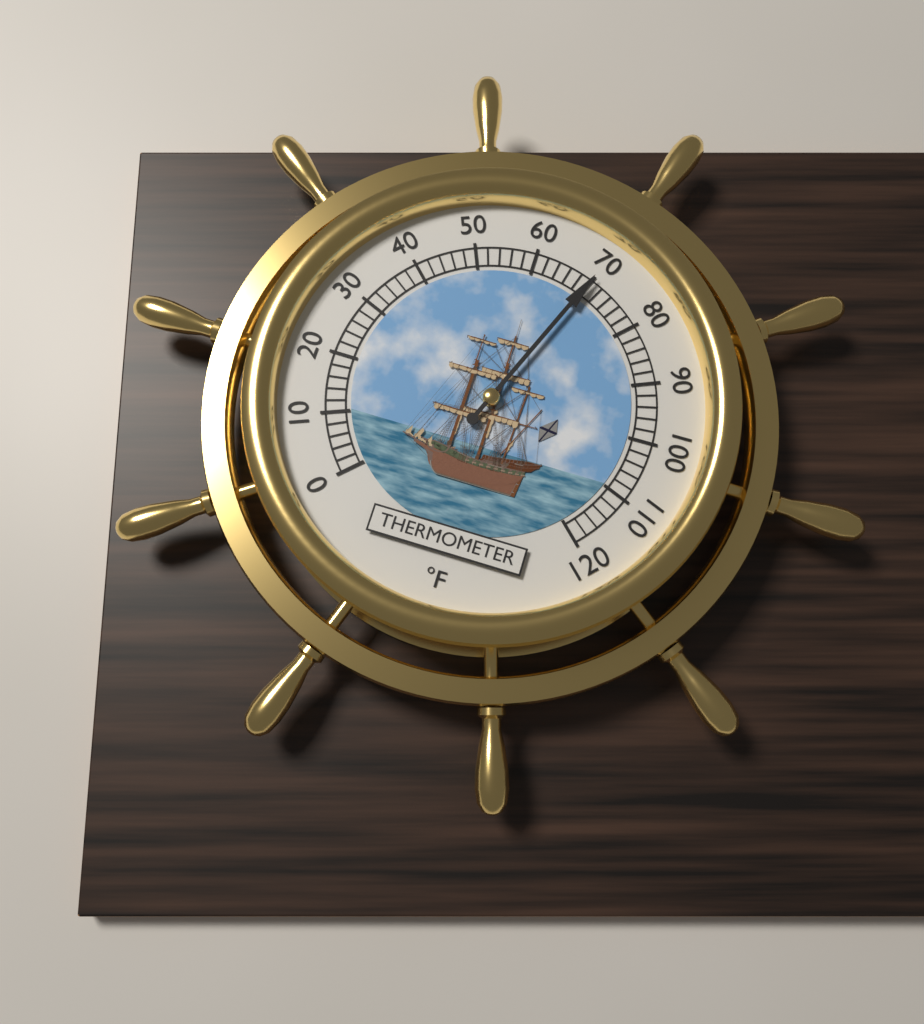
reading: 70 °F
